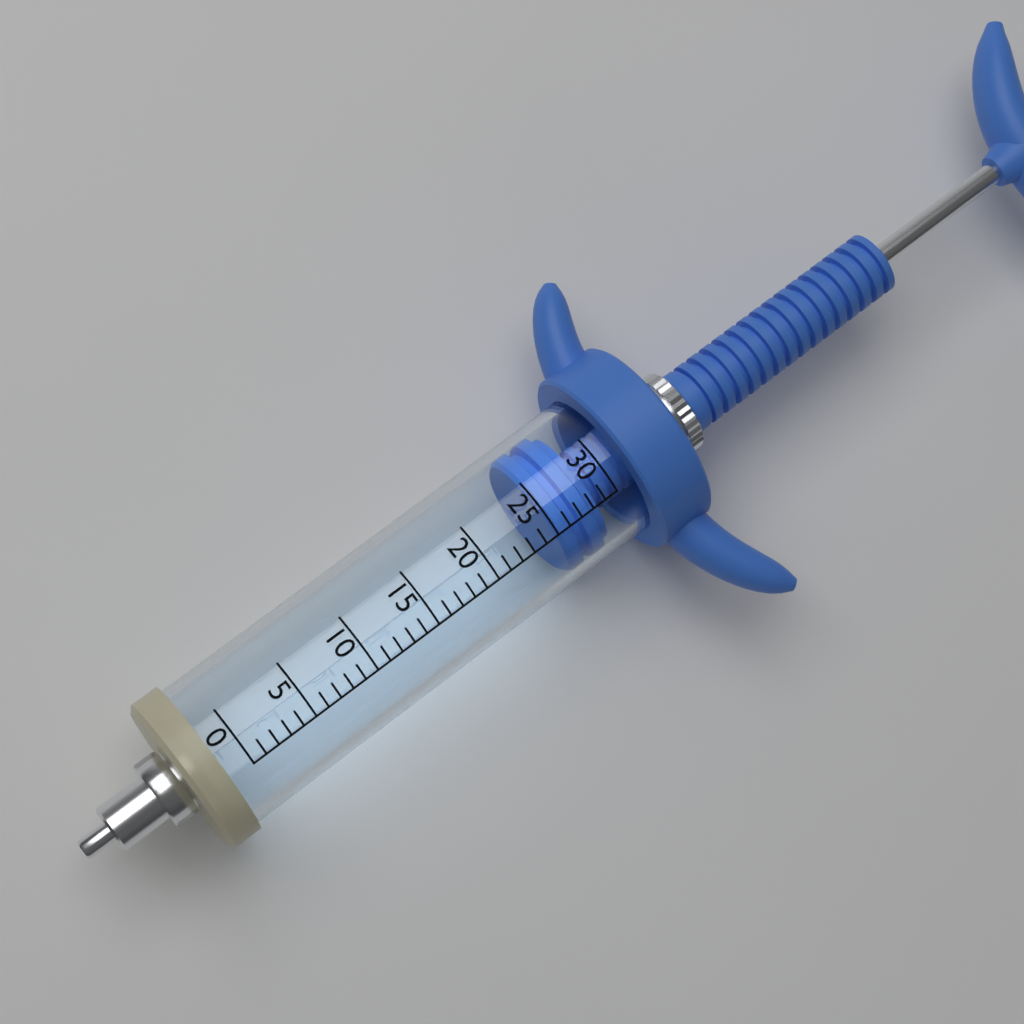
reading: 25 (no unit)
